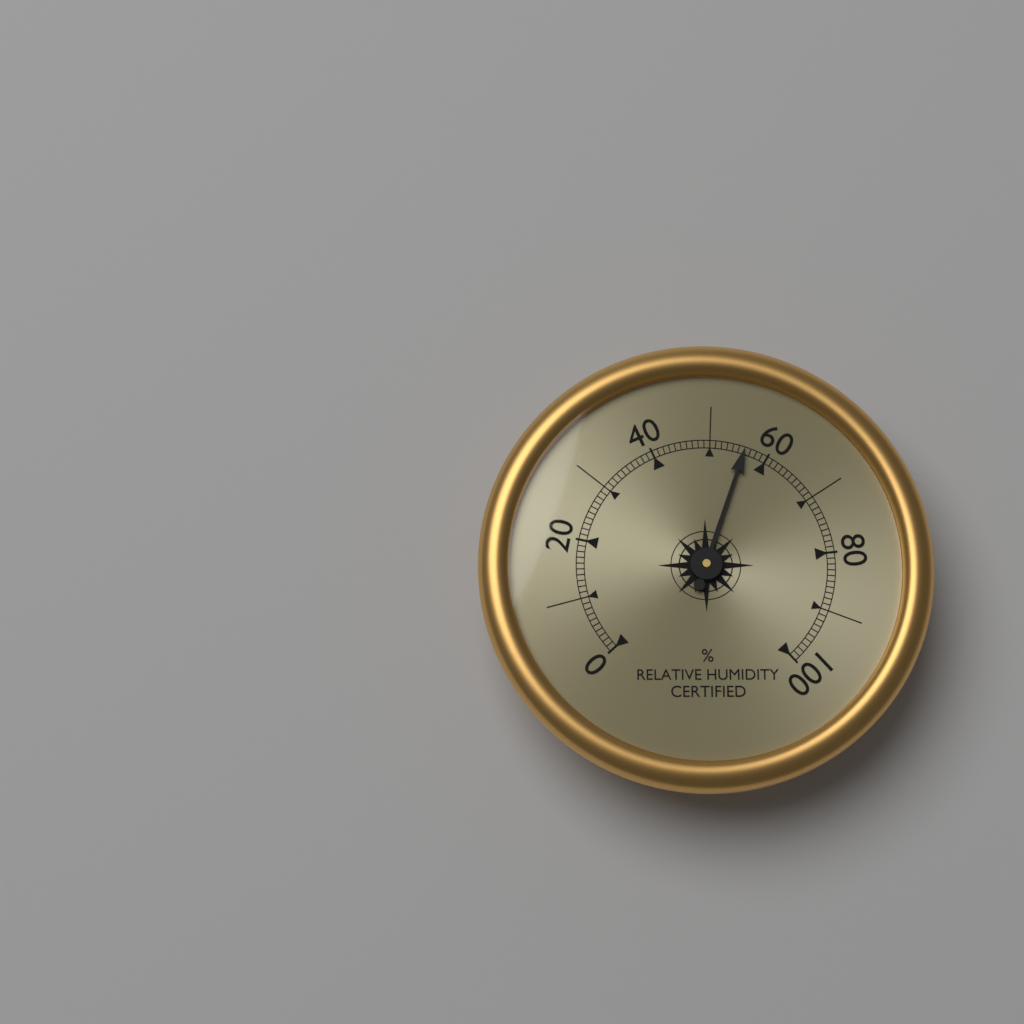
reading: 56 %
